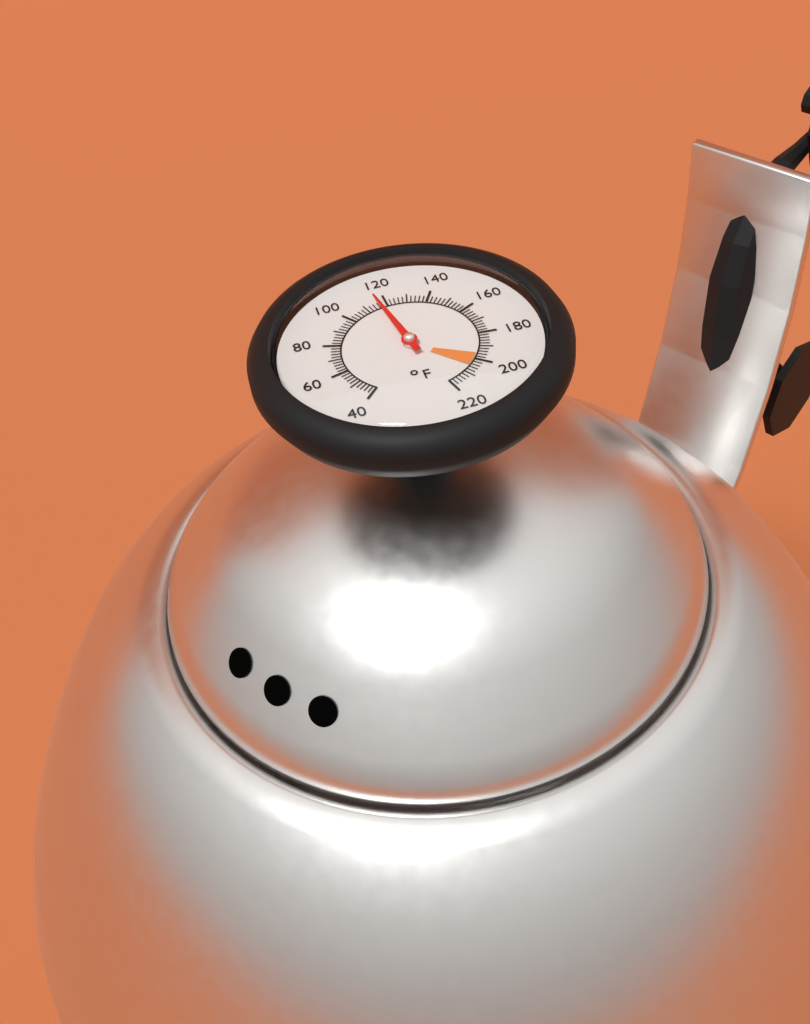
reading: 116 °F
